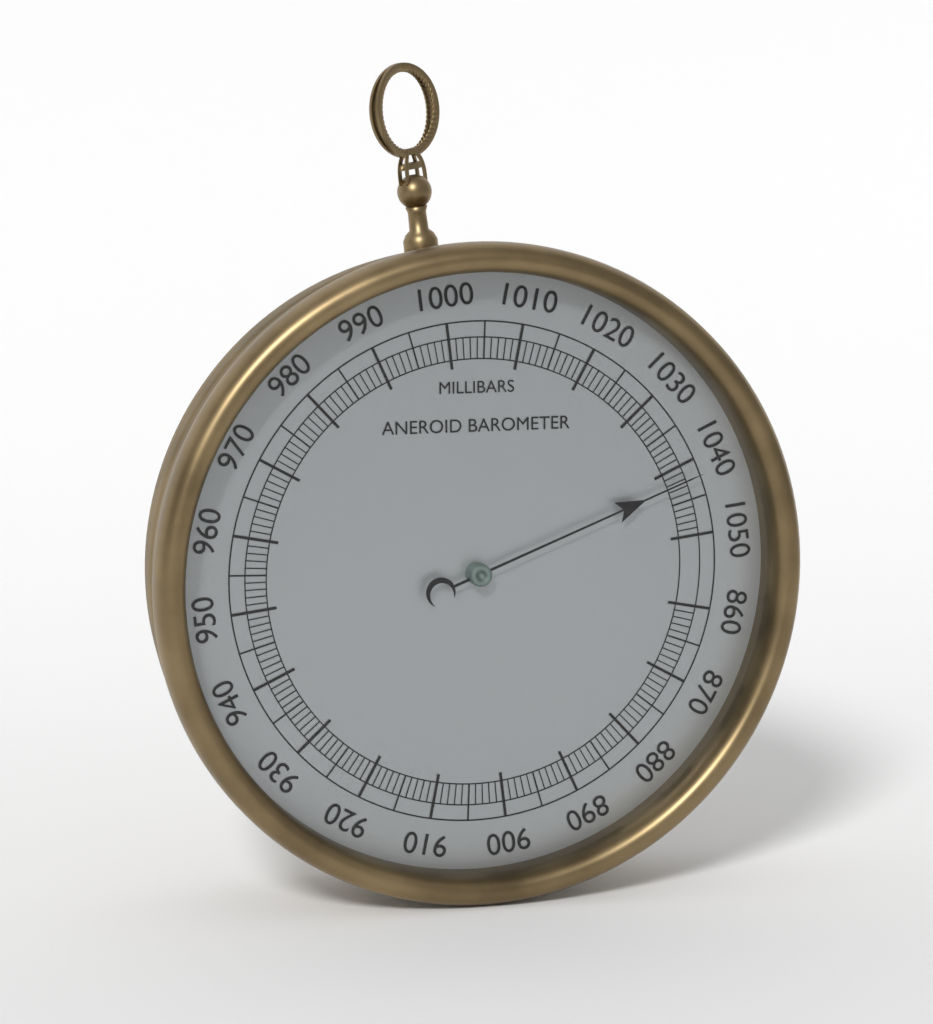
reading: 1042 mbar
